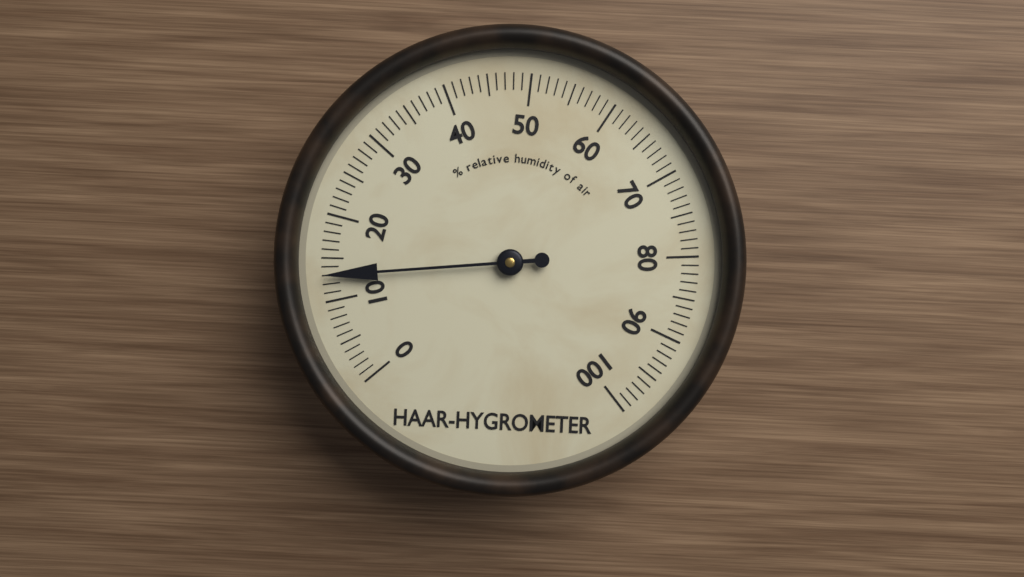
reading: 13 %
